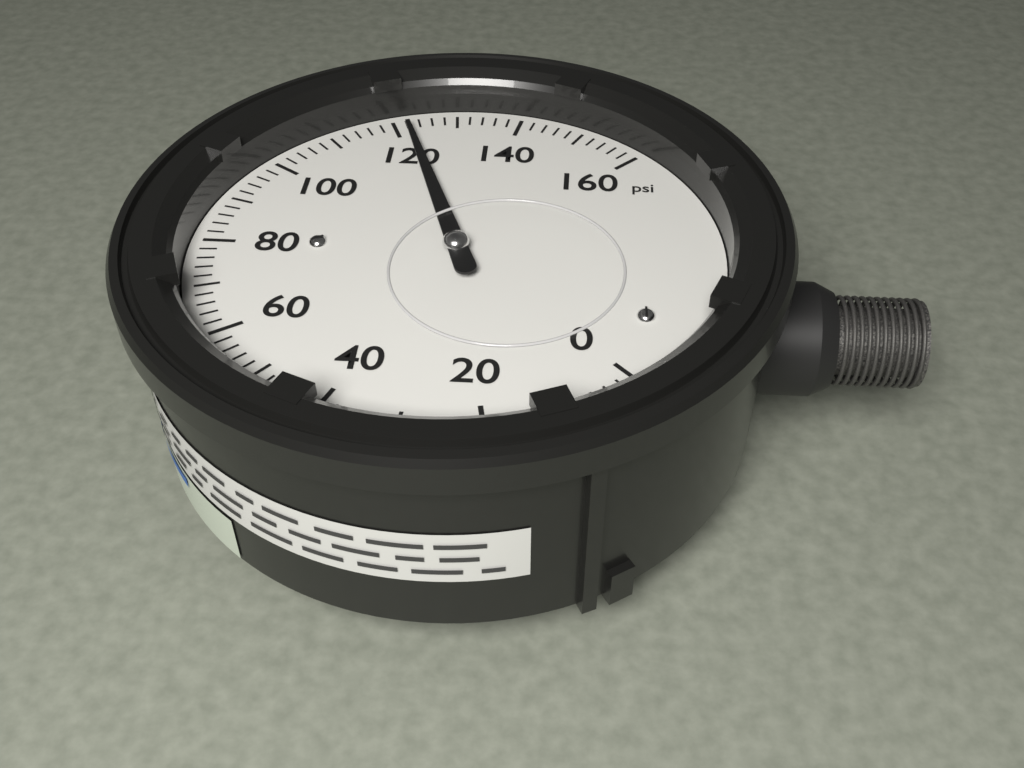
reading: 122 psi
